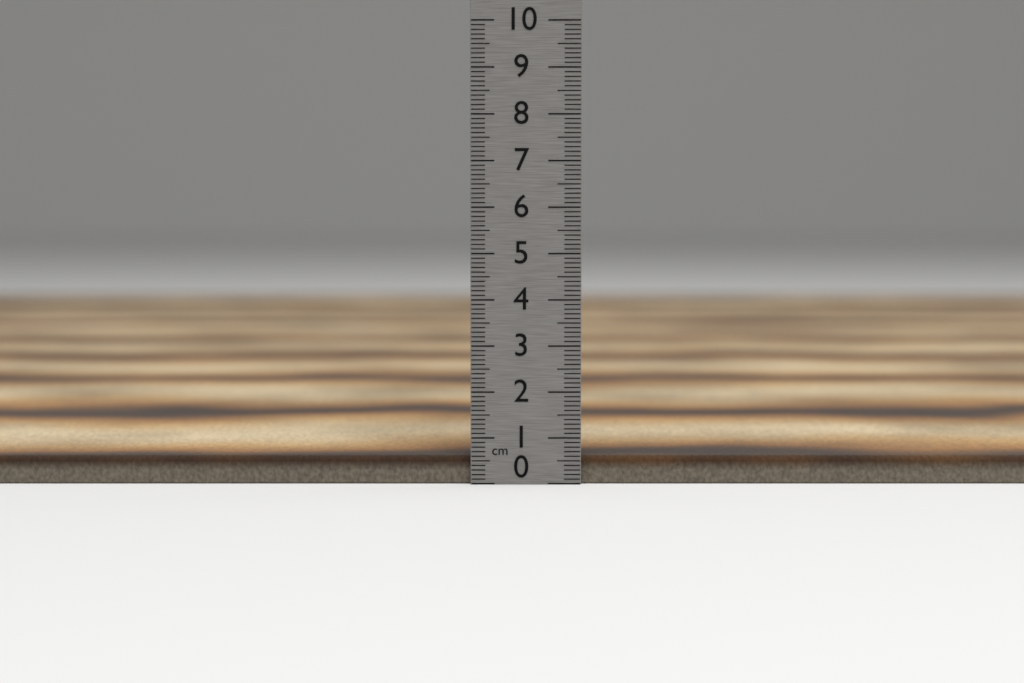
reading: 0.6 cm
